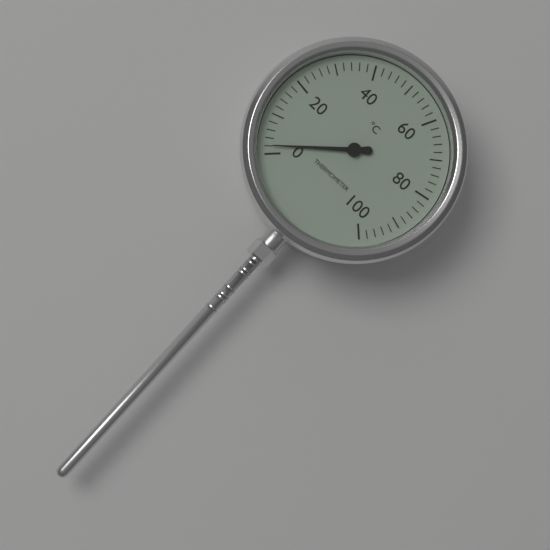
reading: 2 °C
